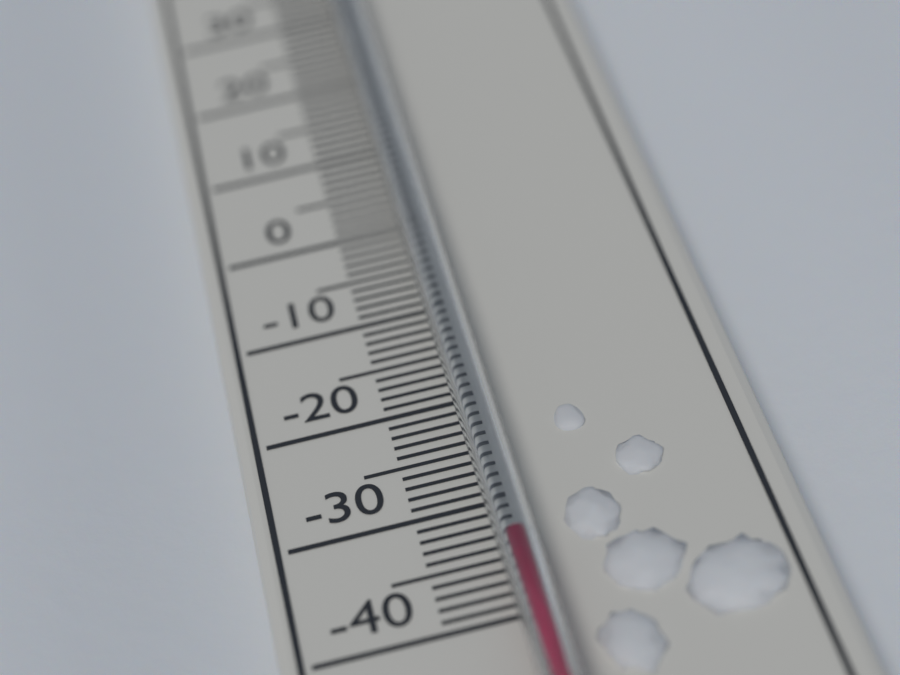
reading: -35 °C
